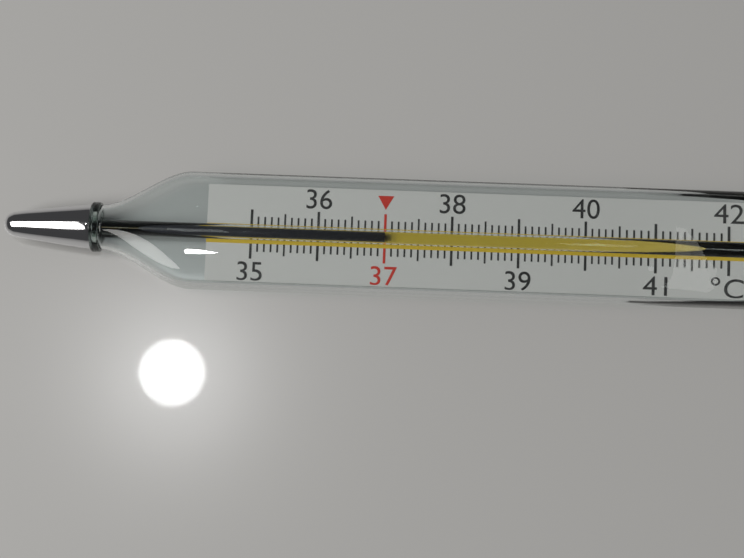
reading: 37.0 °C
